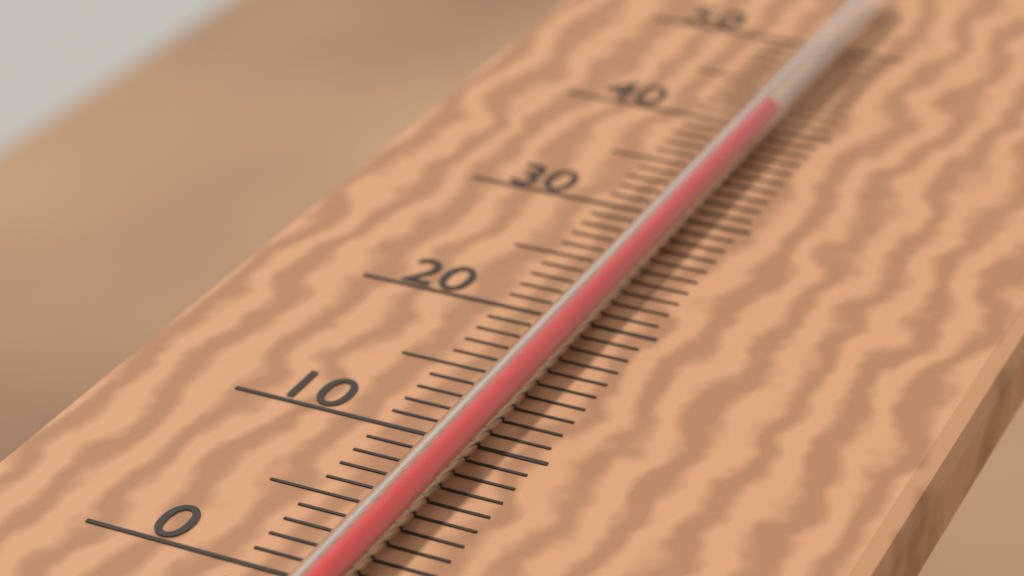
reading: 40 °C
